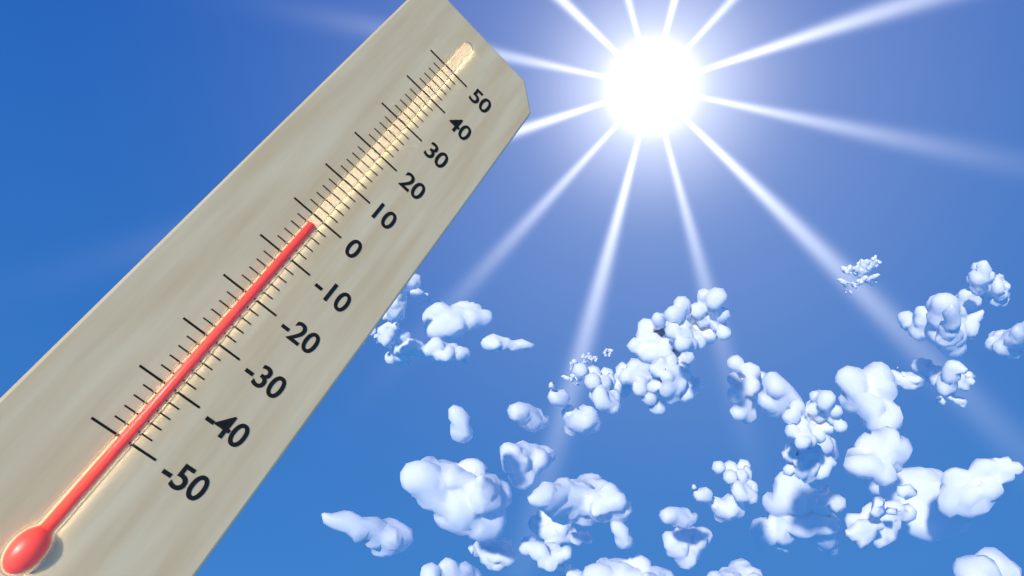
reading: -2 (no unit)
